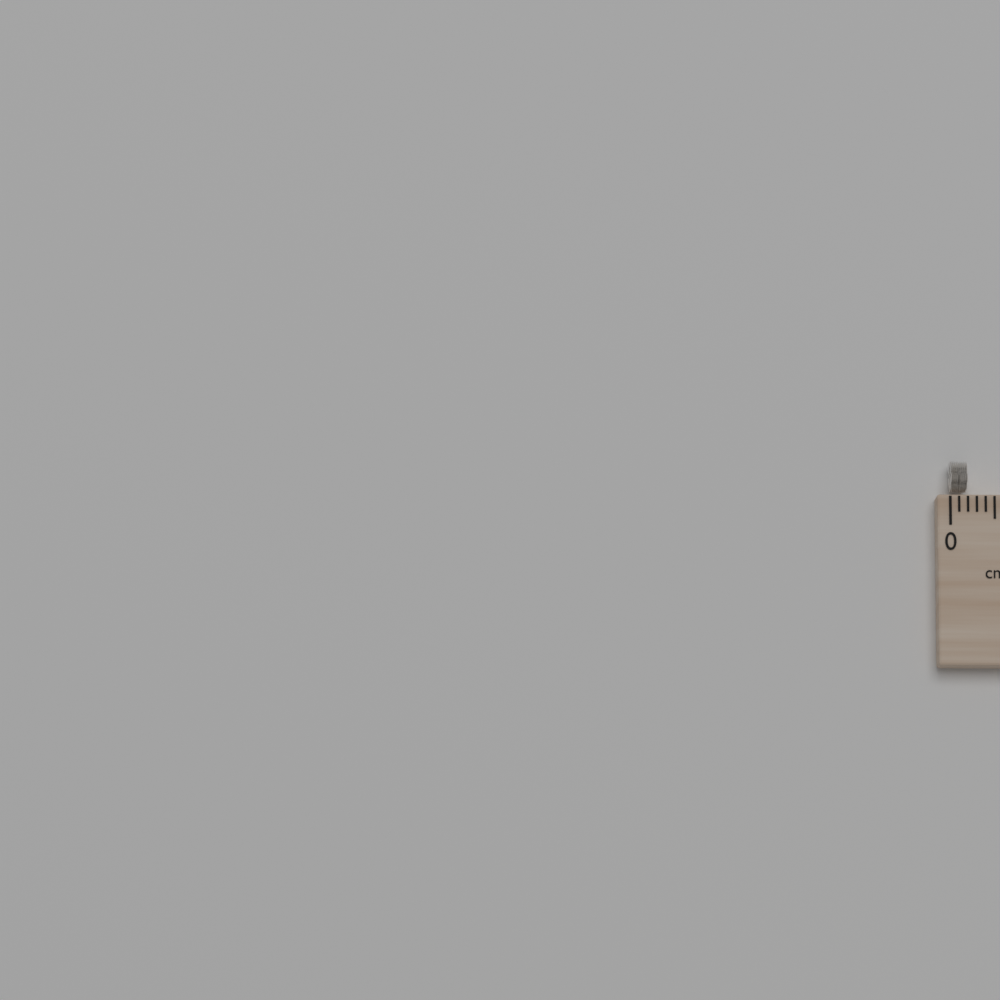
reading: 0.2 cm
